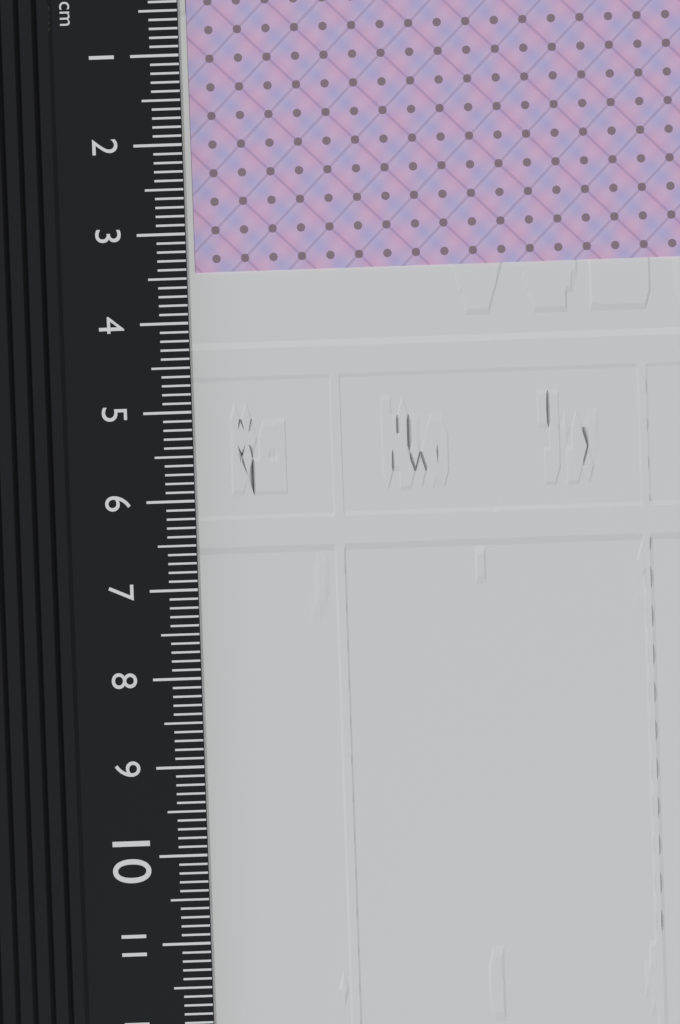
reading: 3.4 cm
